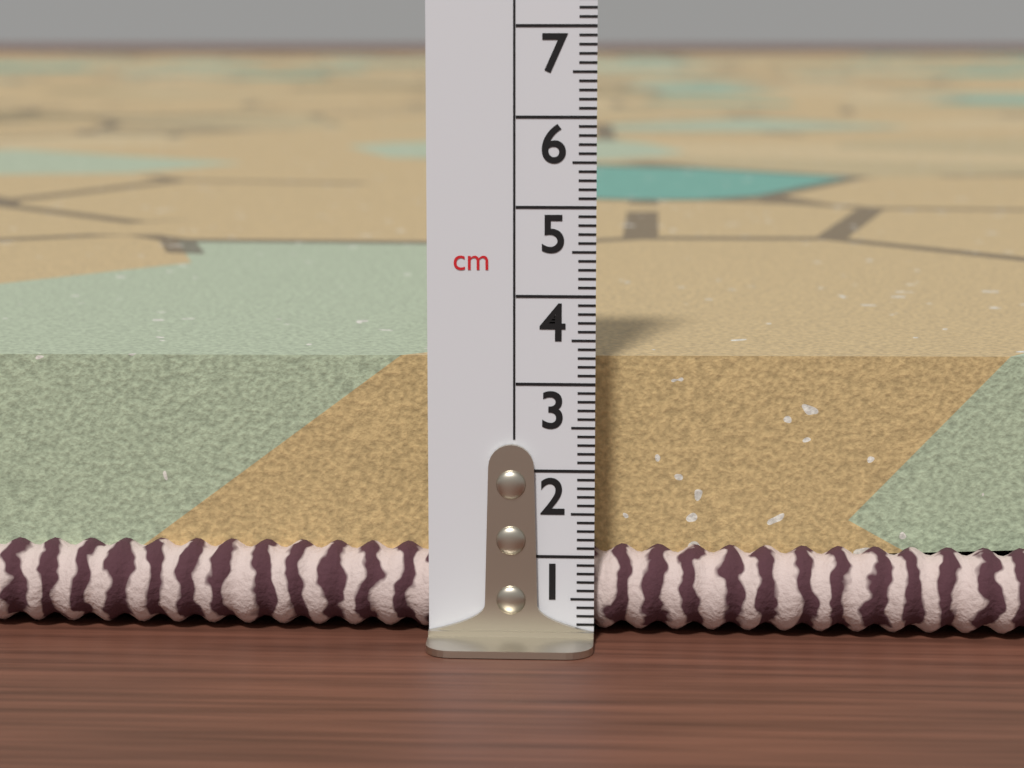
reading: 3.2 cm
